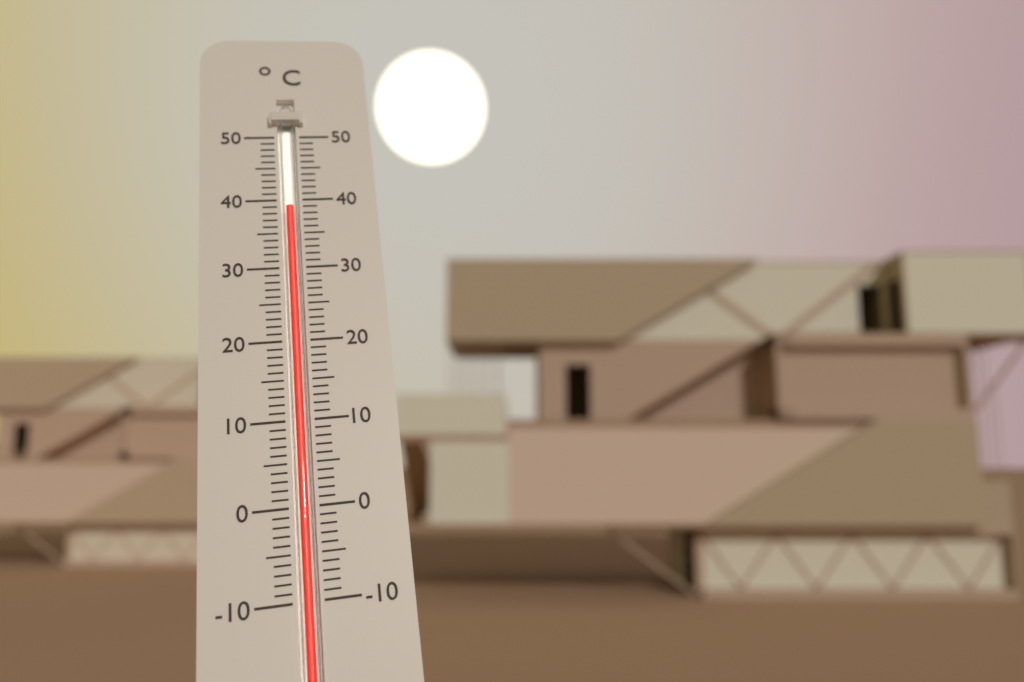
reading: 39 °C
